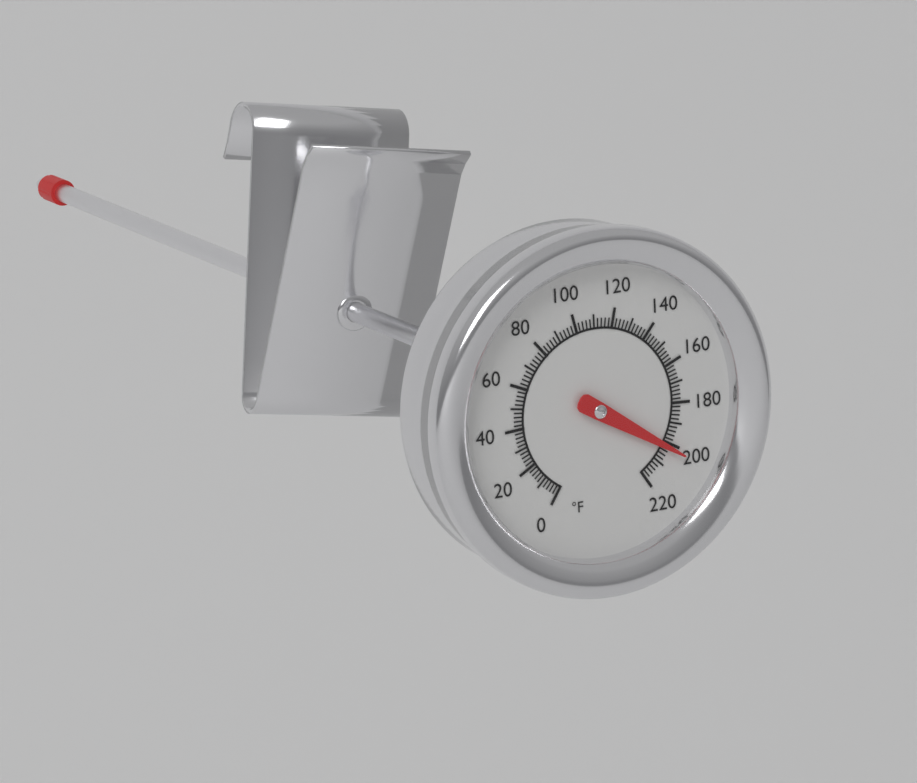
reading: 202 °F
